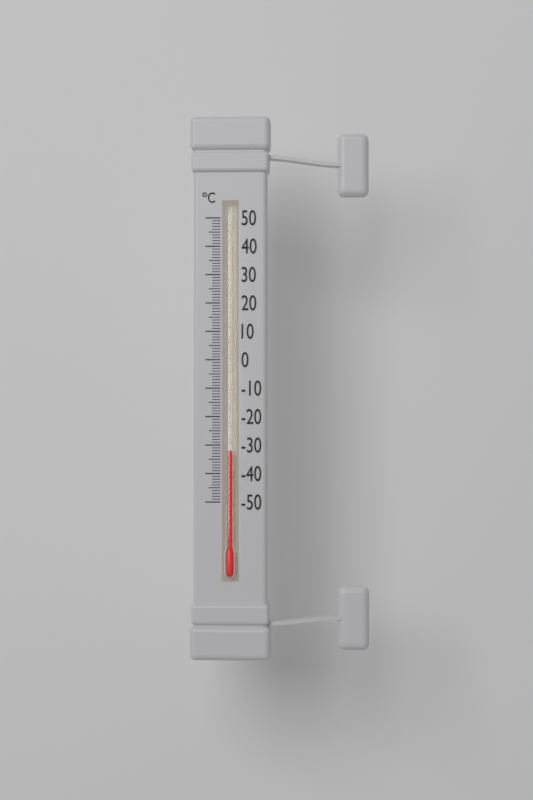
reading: -32 °C
